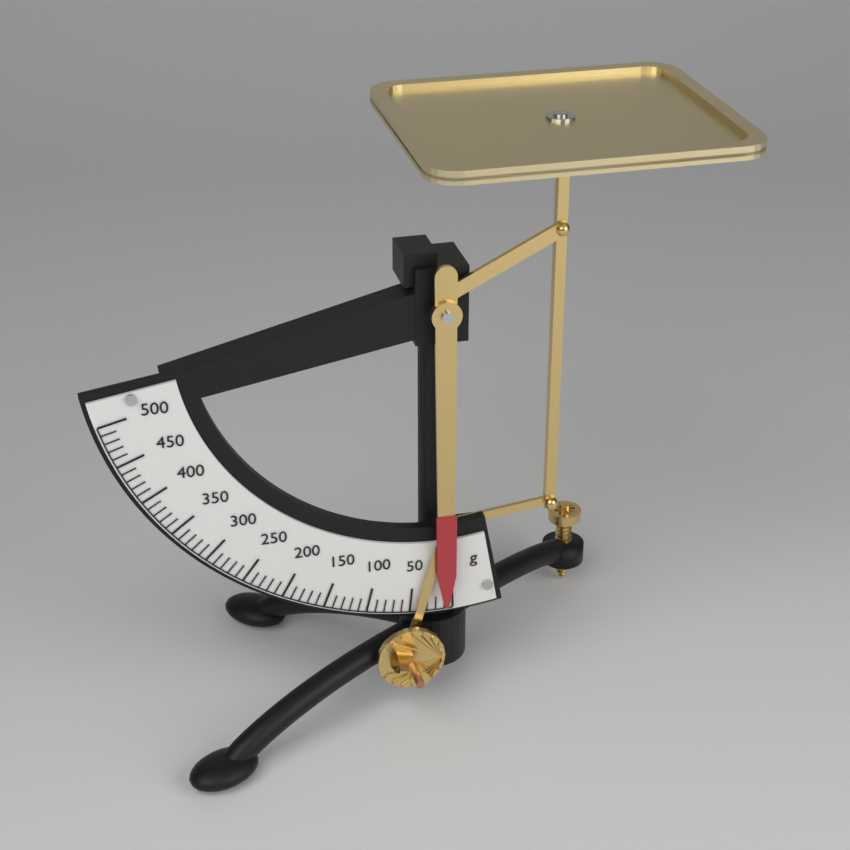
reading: 10 g
